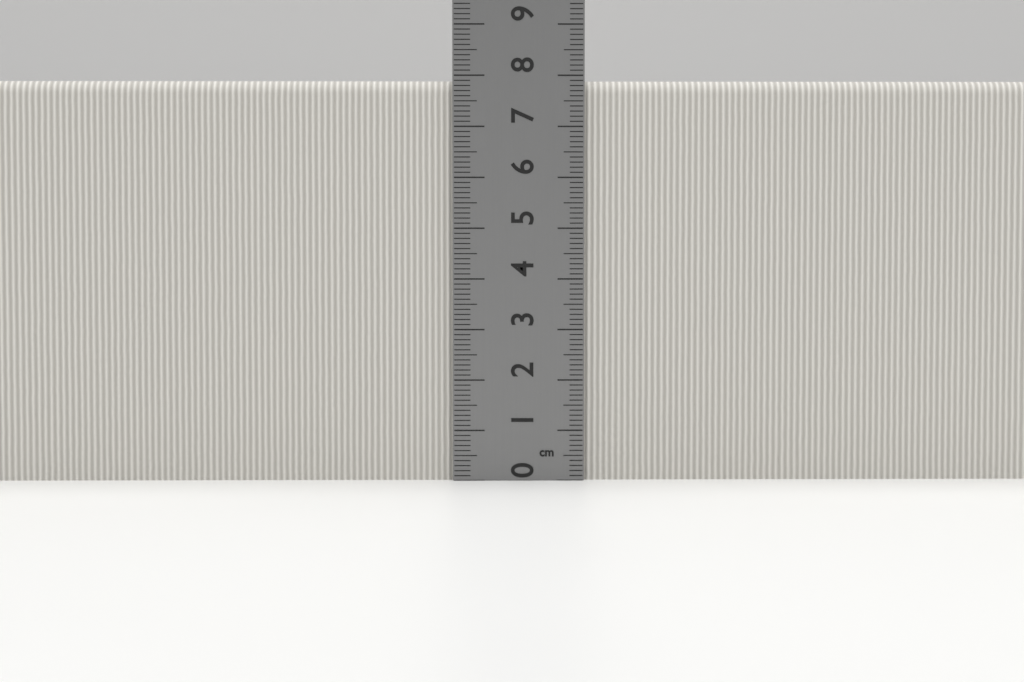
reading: 7.9 cm
